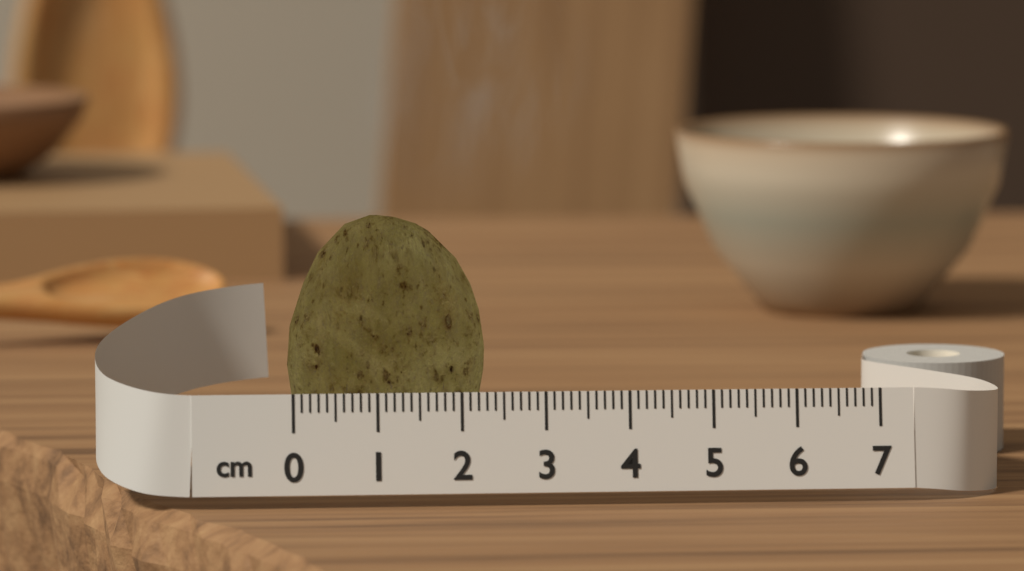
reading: 2.4 cm
